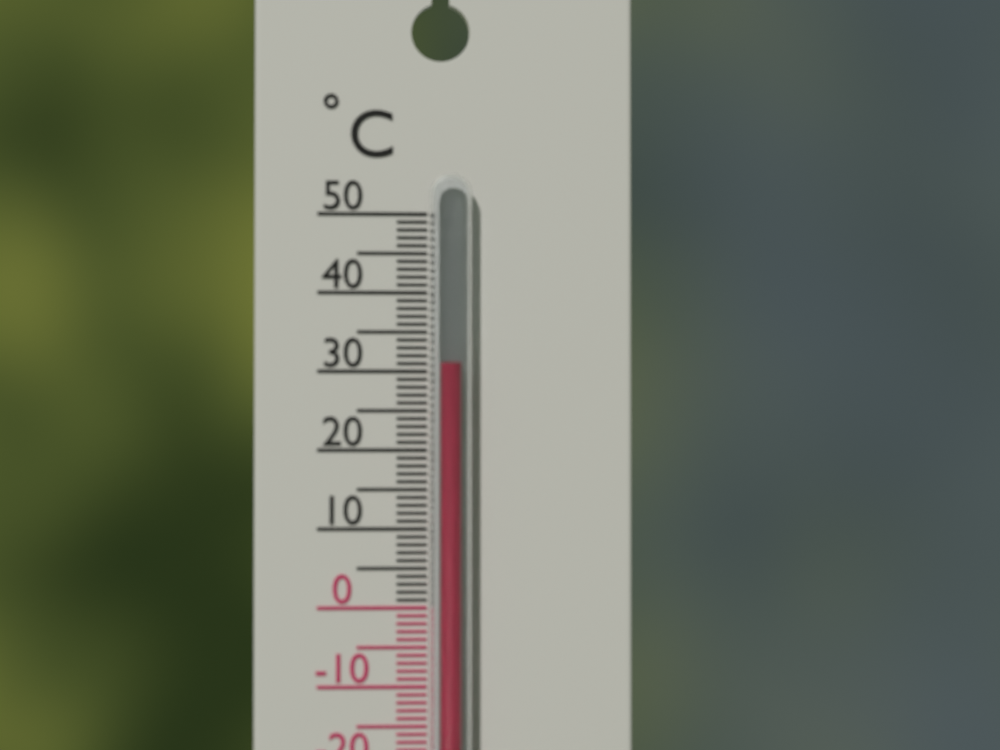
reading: 31 °C
